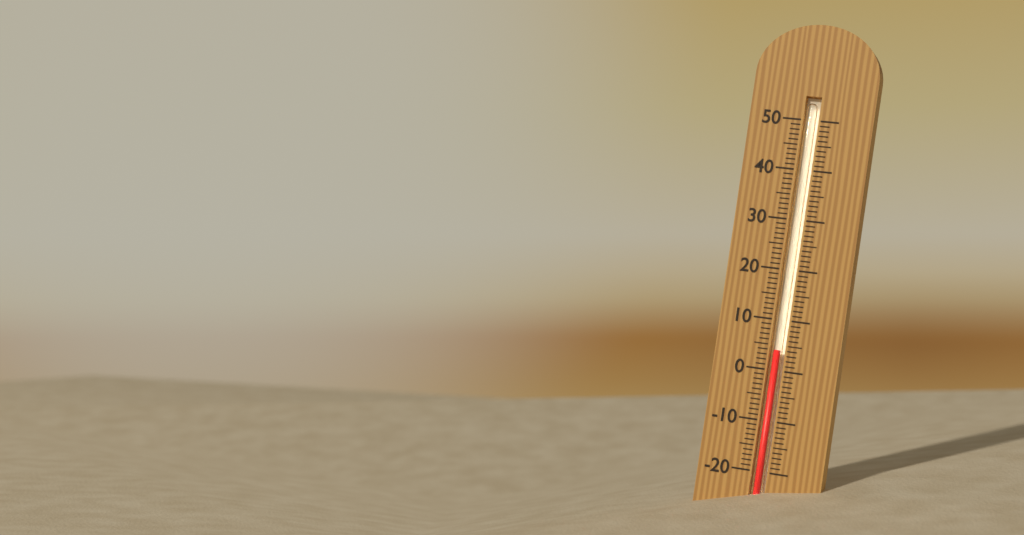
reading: 4 (no unit)
